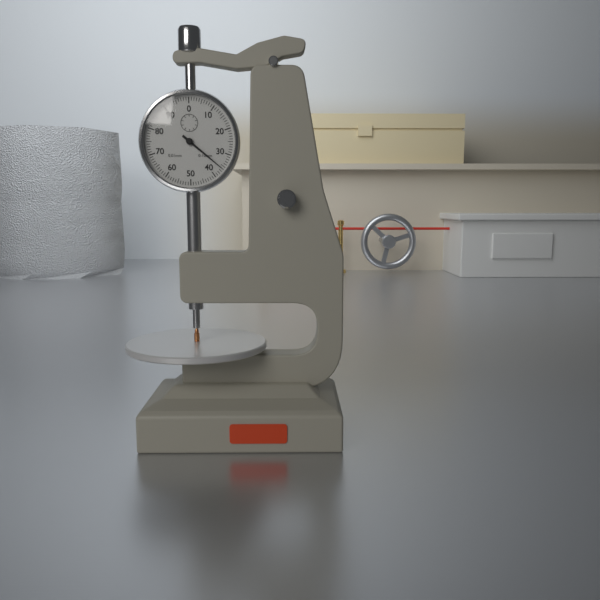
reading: 0.36 mm
